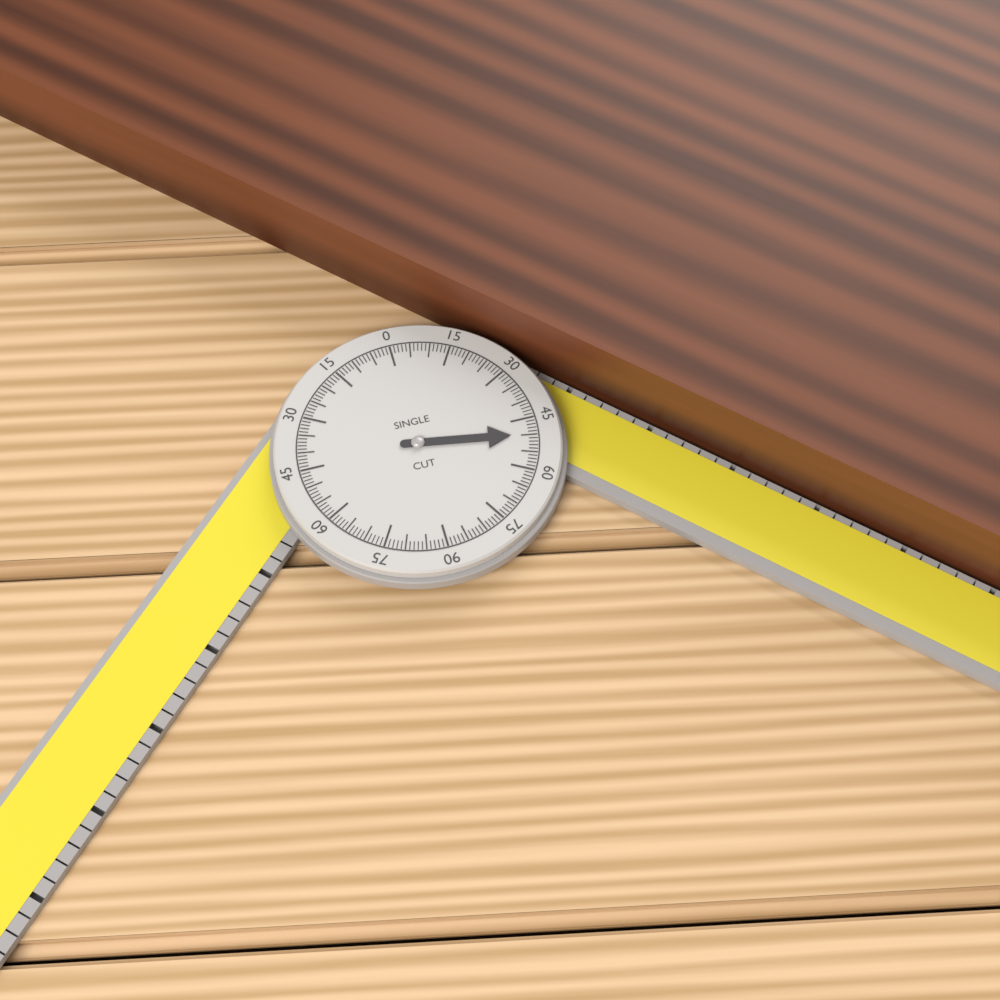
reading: 50 °
